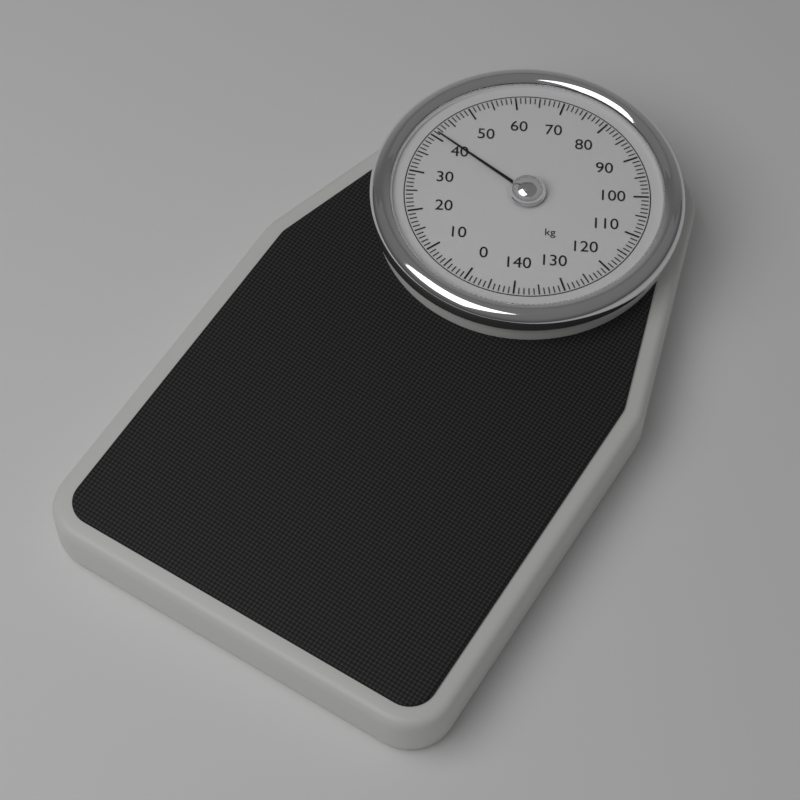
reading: 41 kg
